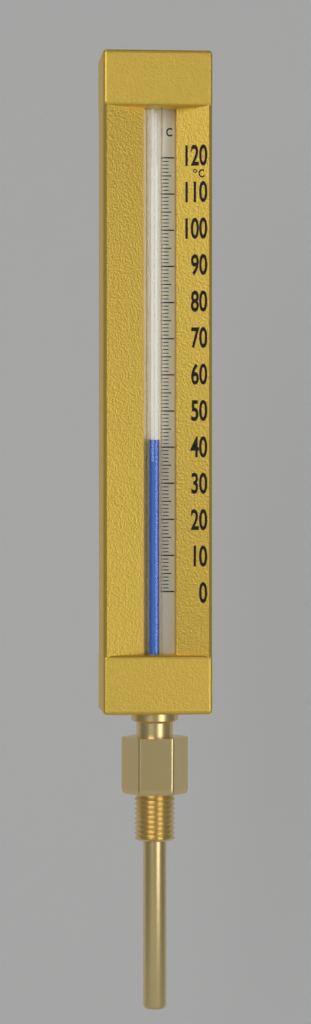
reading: 42 °C
